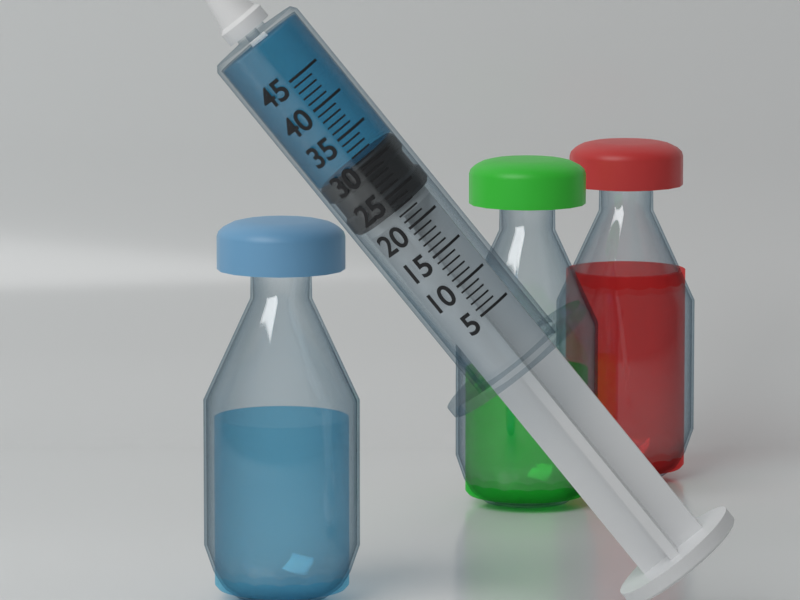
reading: 31 (no unit)
